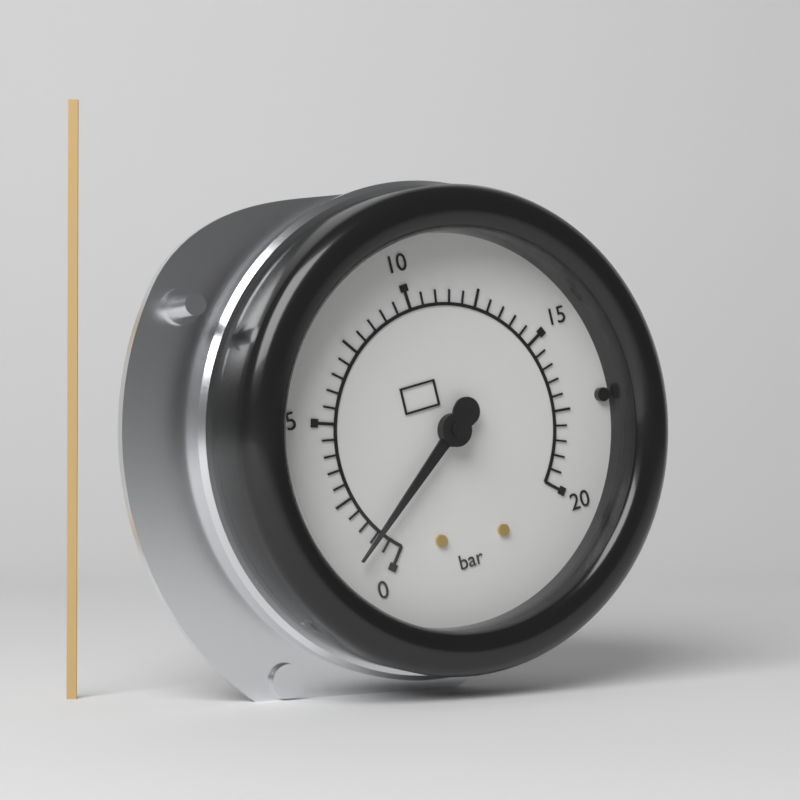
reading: 1.0 bar
